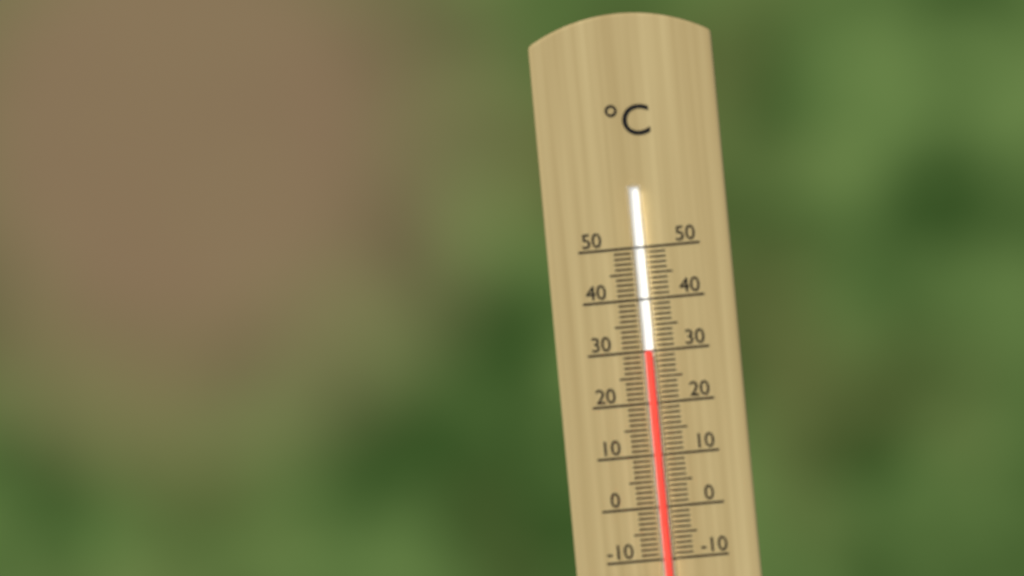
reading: 30 °C
